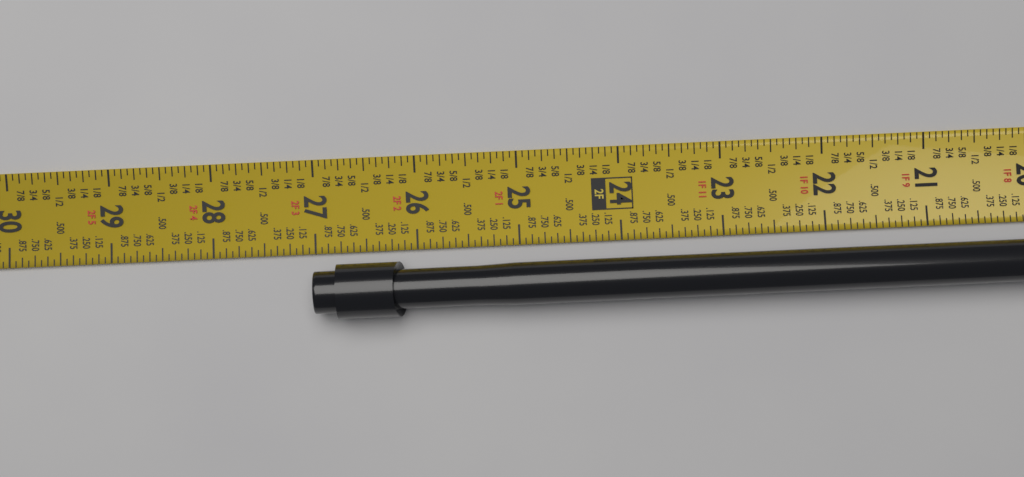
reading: 27.0000 in
